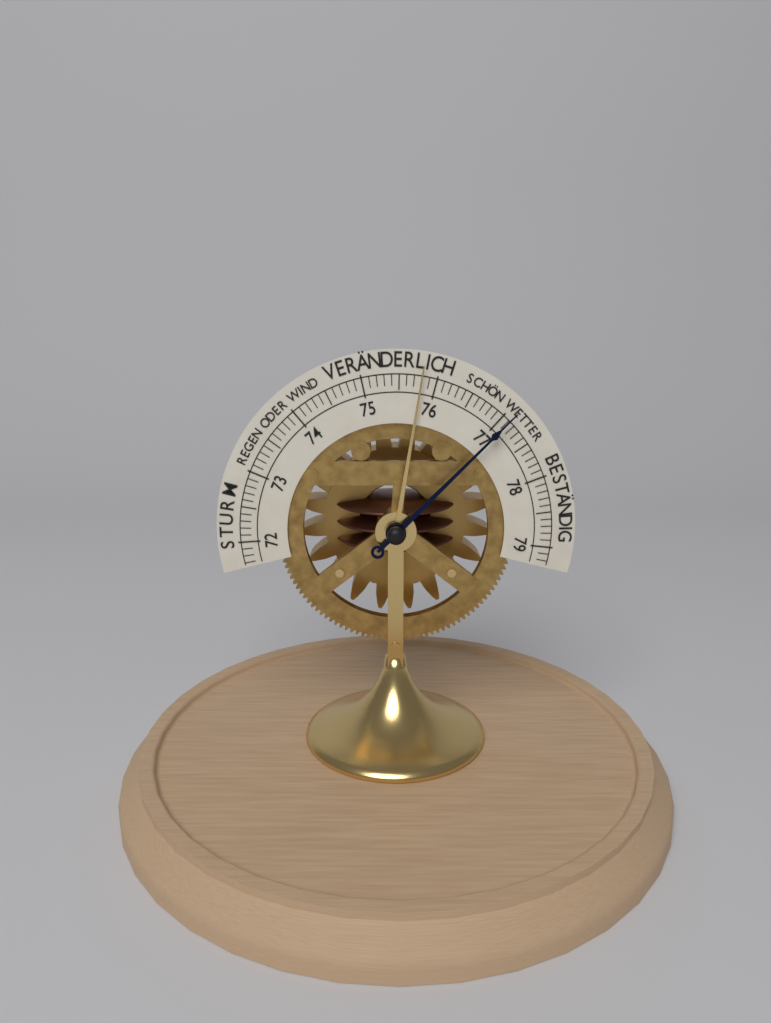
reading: 77.1 (no unit)
